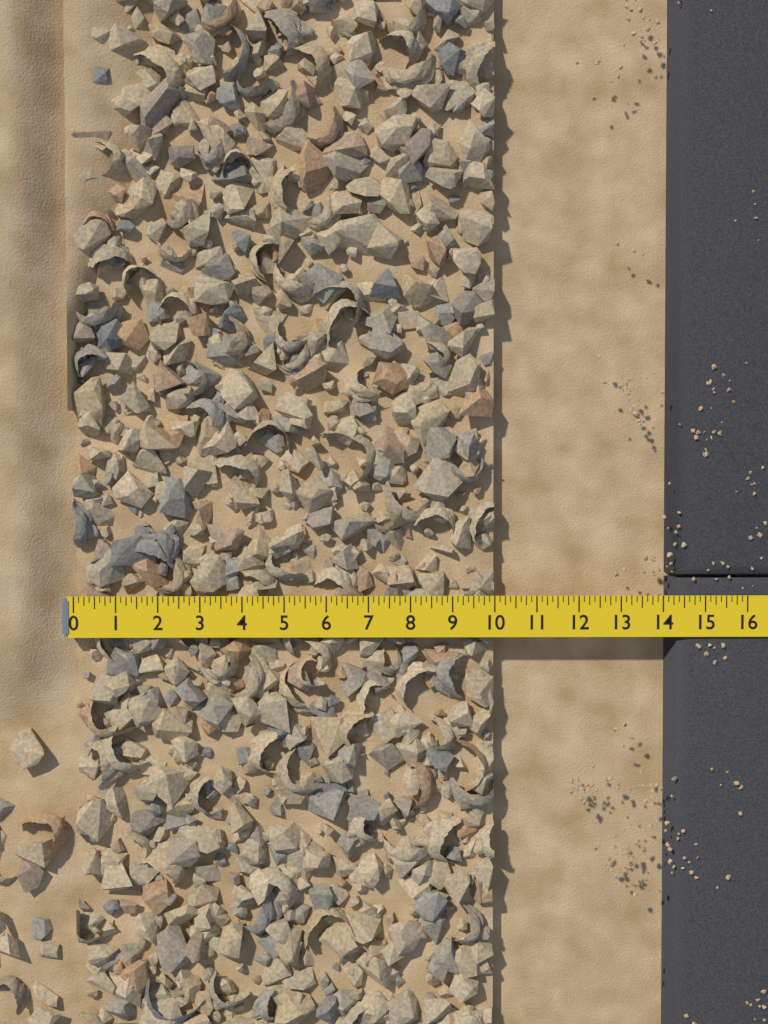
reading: 10.000 (no unit)
